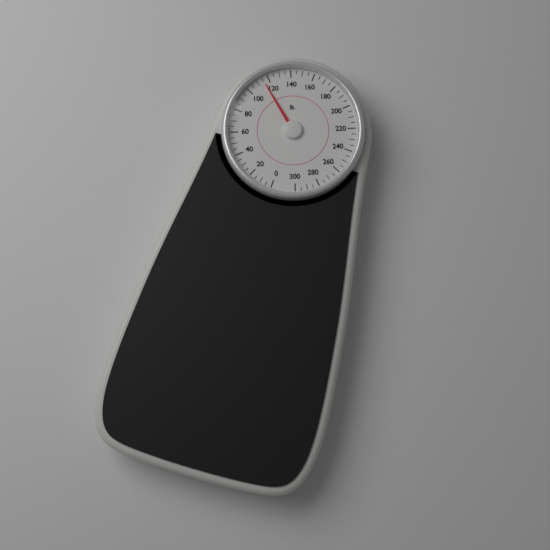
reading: 115 lb
